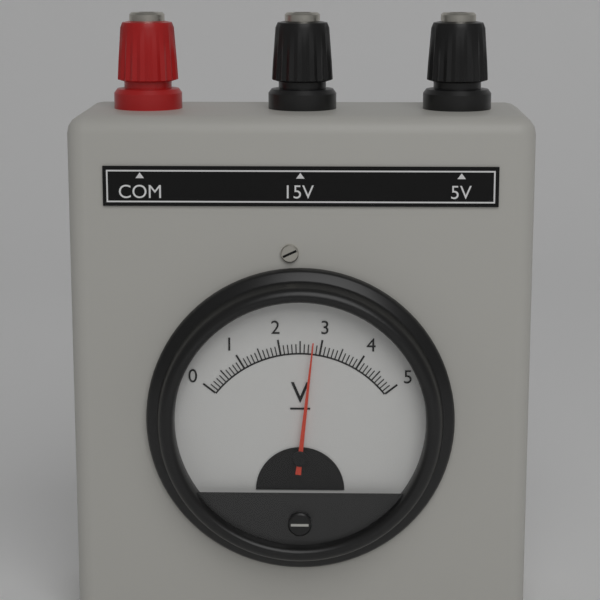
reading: 2.8 V
